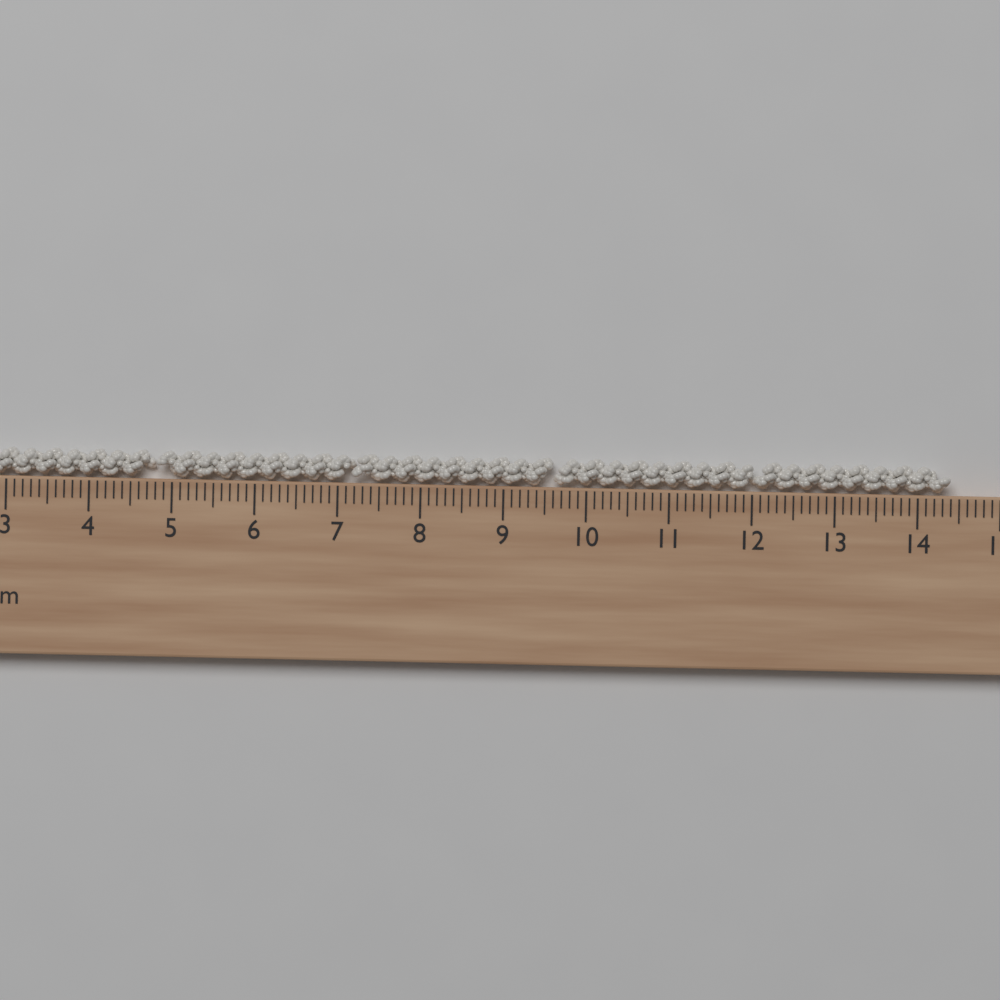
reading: 14.4 cm
